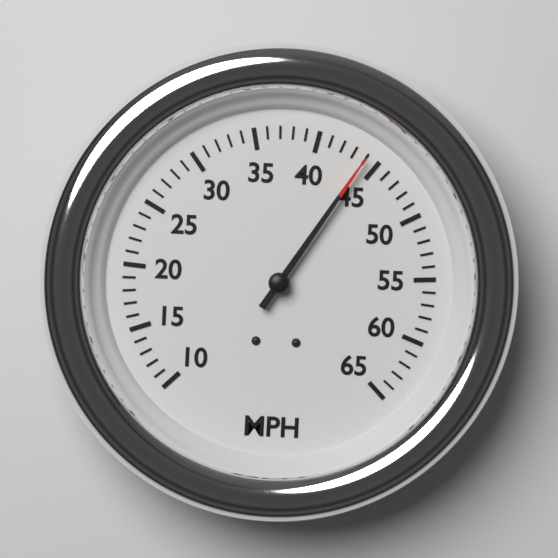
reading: 44 MPH
